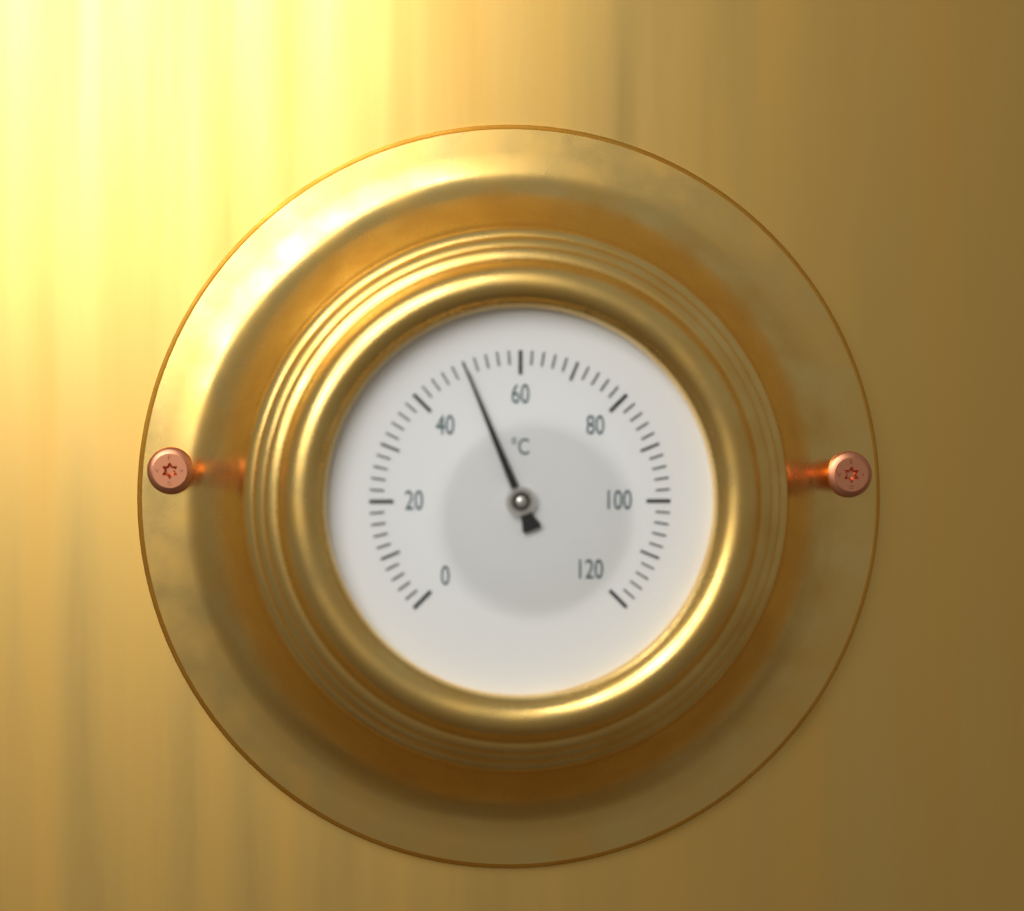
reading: 50 °C
